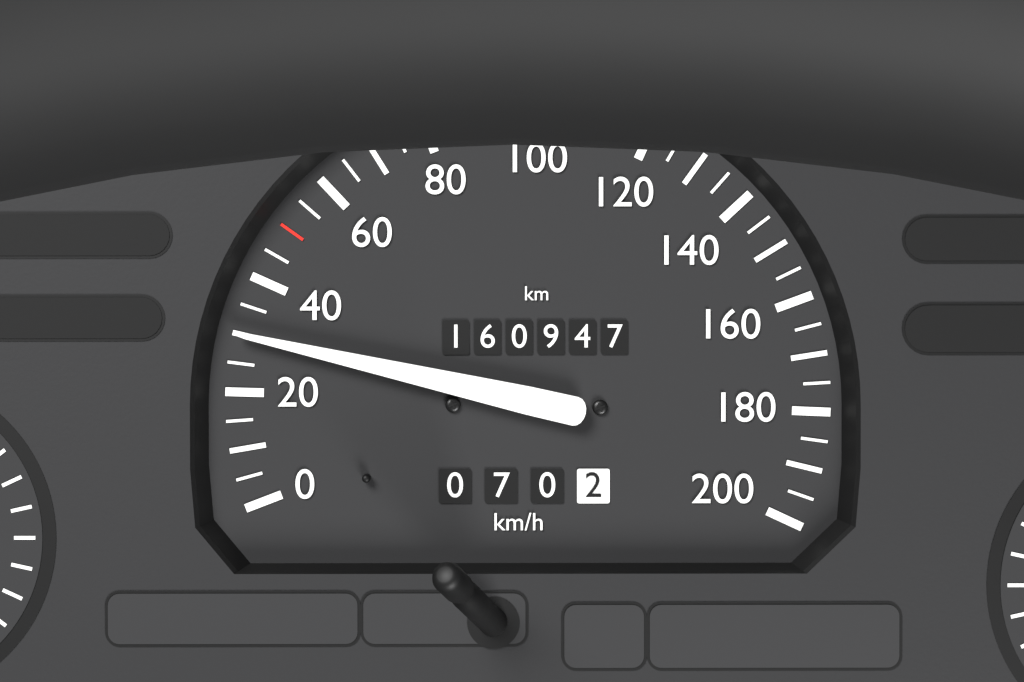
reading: 30 km/h
